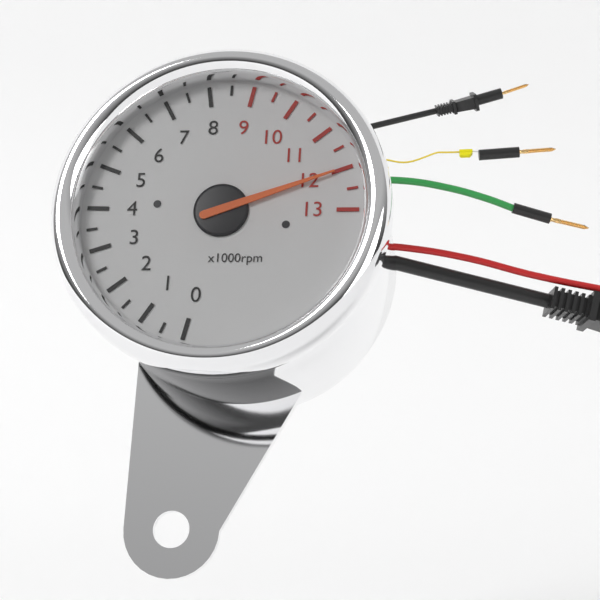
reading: 12.0 x1000rpm
